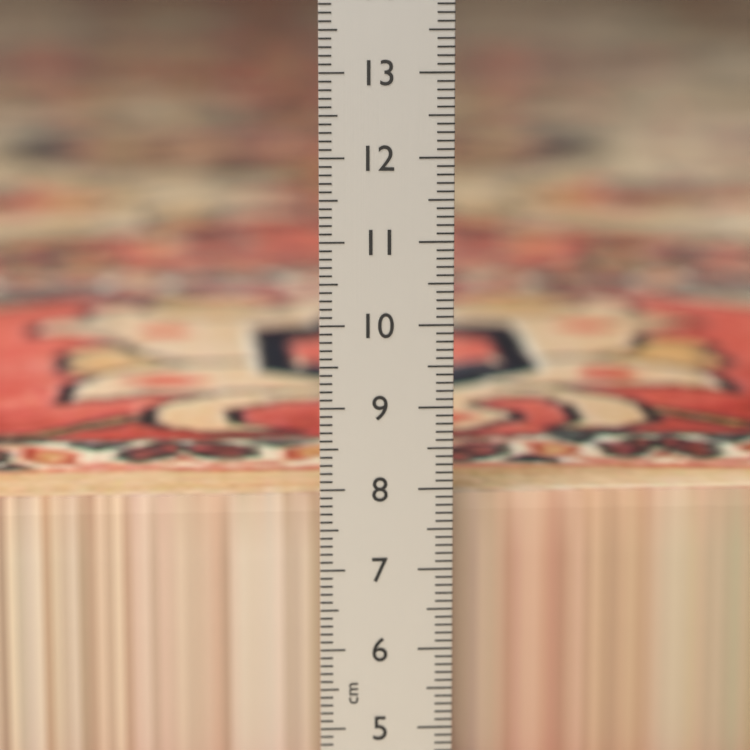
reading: 7.8 cm
